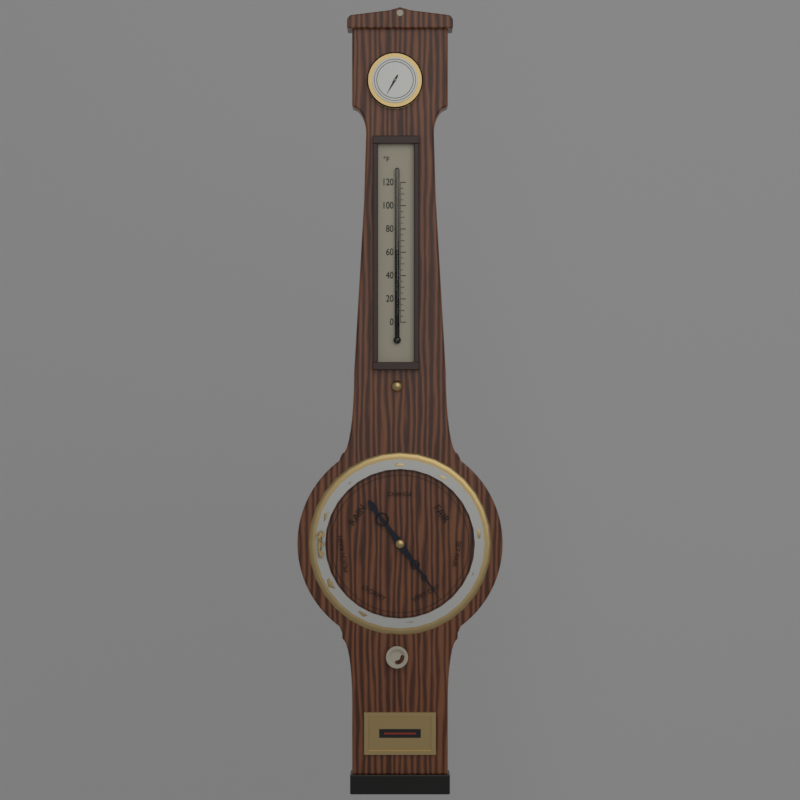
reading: 62 °F
